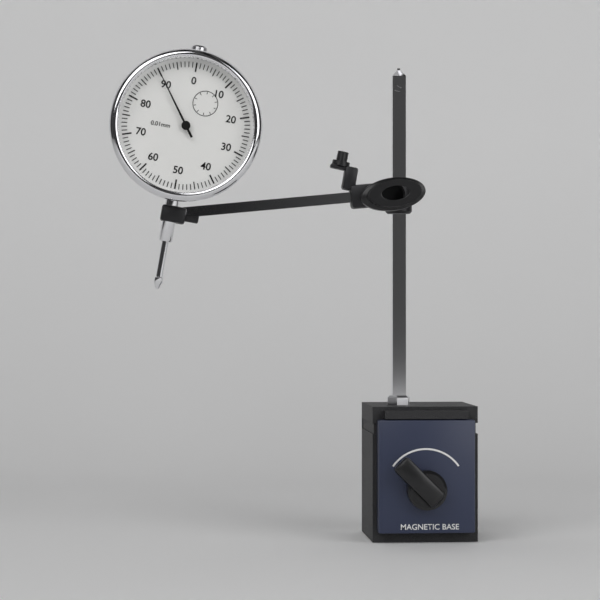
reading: 0.90 mm
